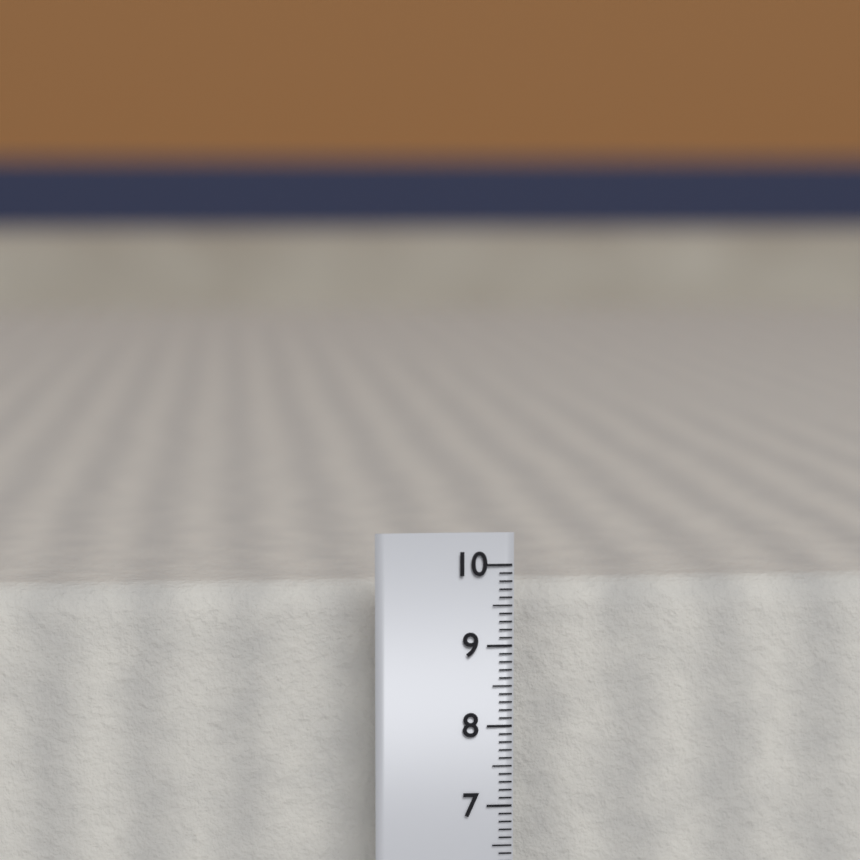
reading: 9.7 cm
